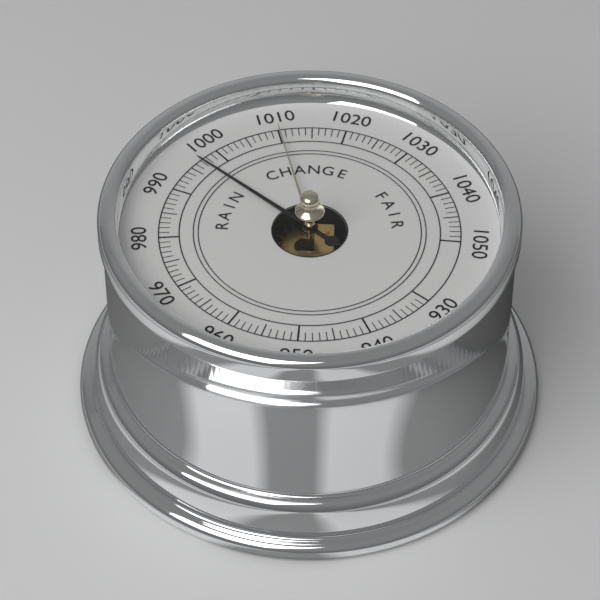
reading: 997 (no unit)
